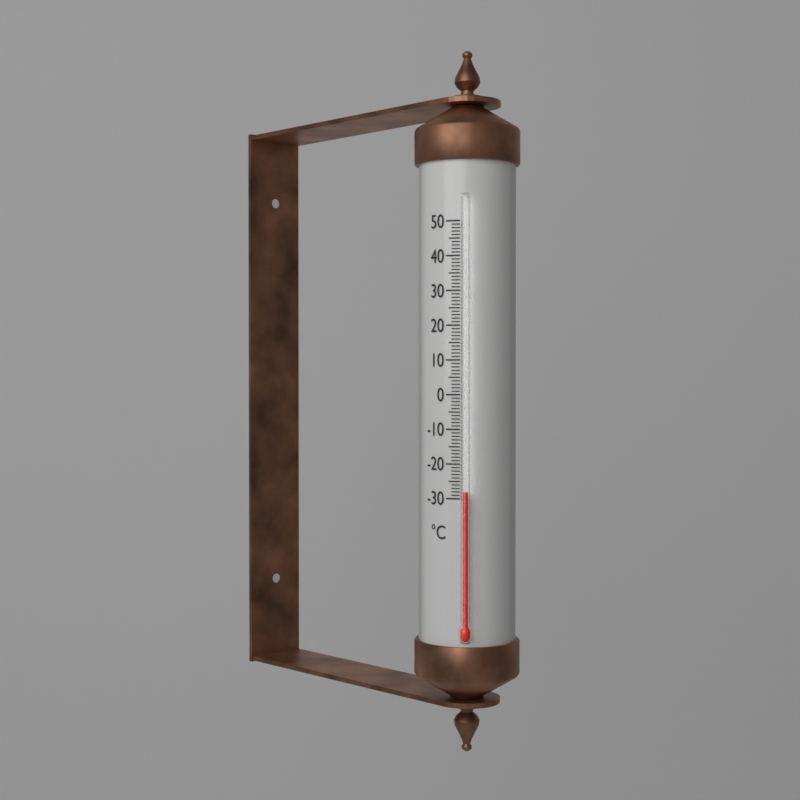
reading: -28 °C
